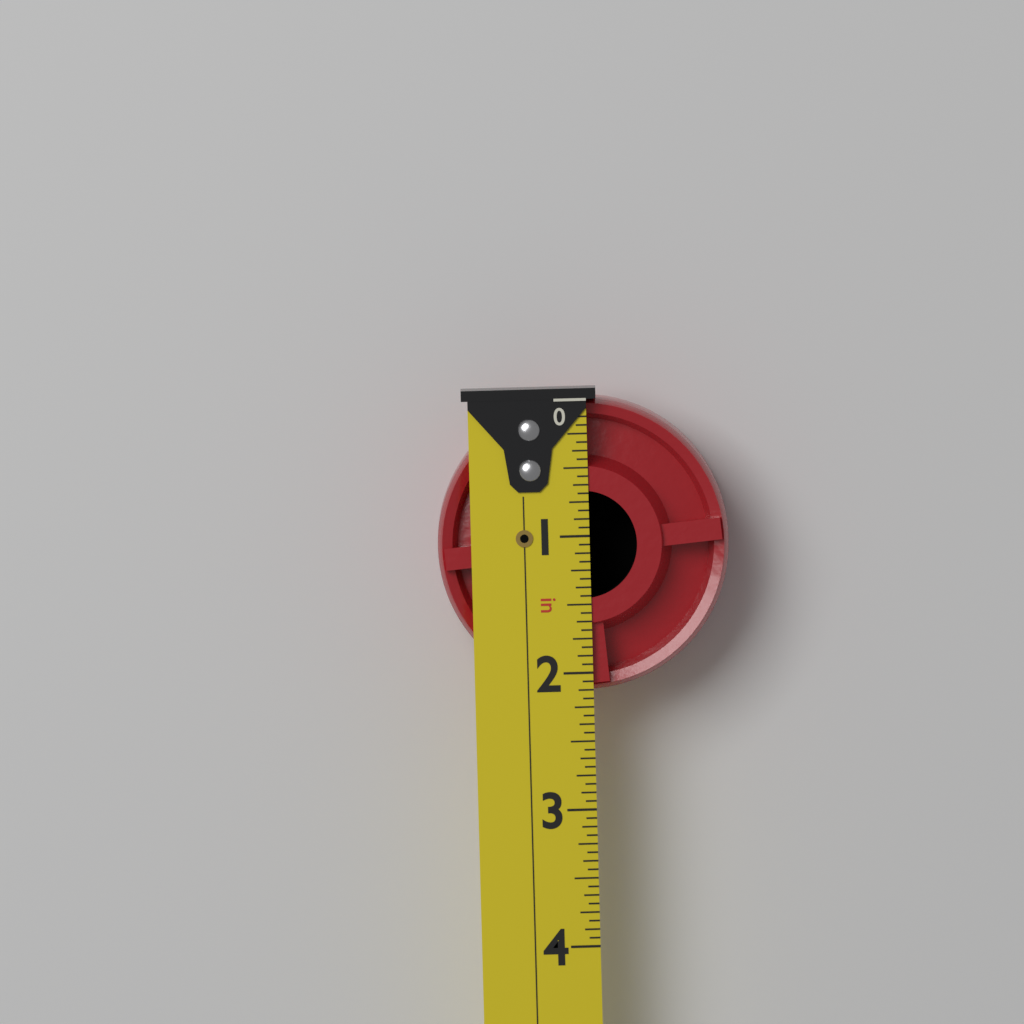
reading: 2.1250 in
